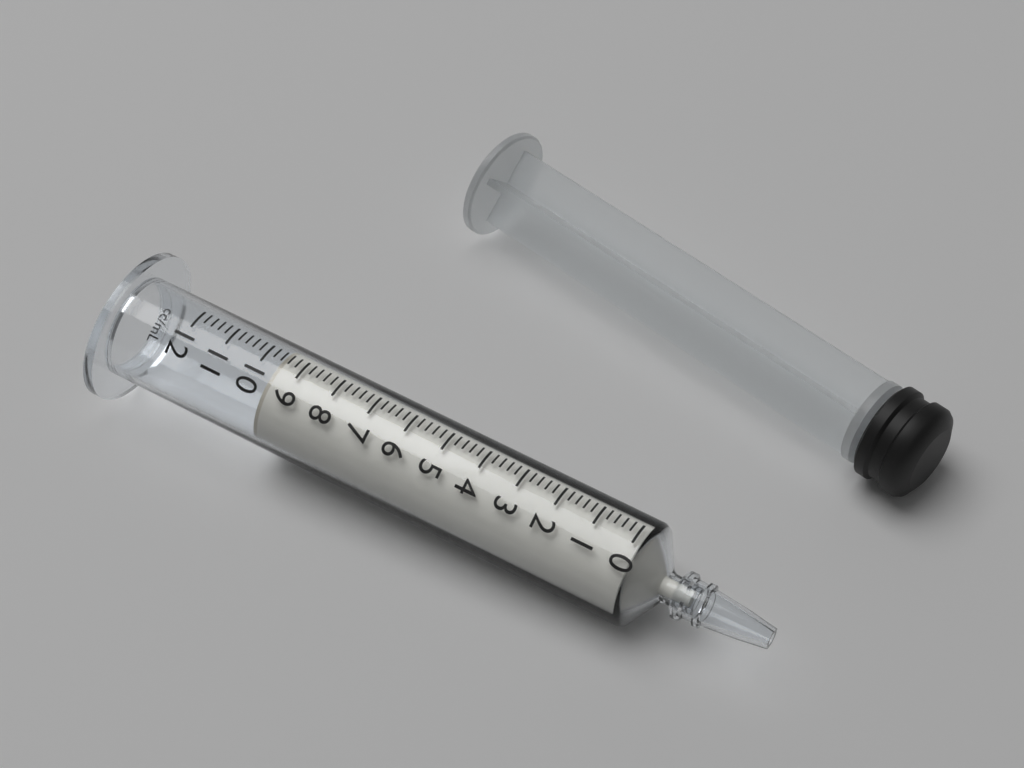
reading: 9.6 ml
